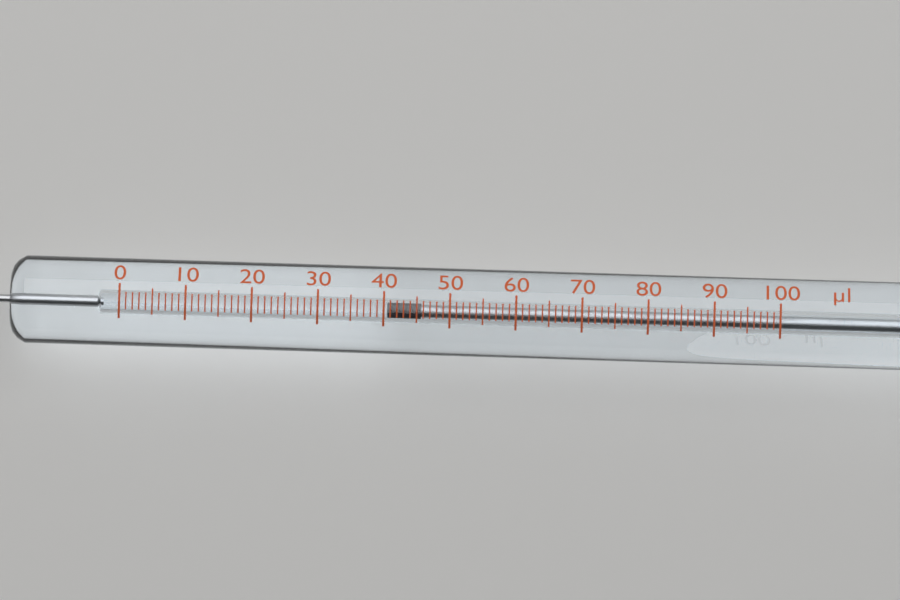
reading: 41 µl
